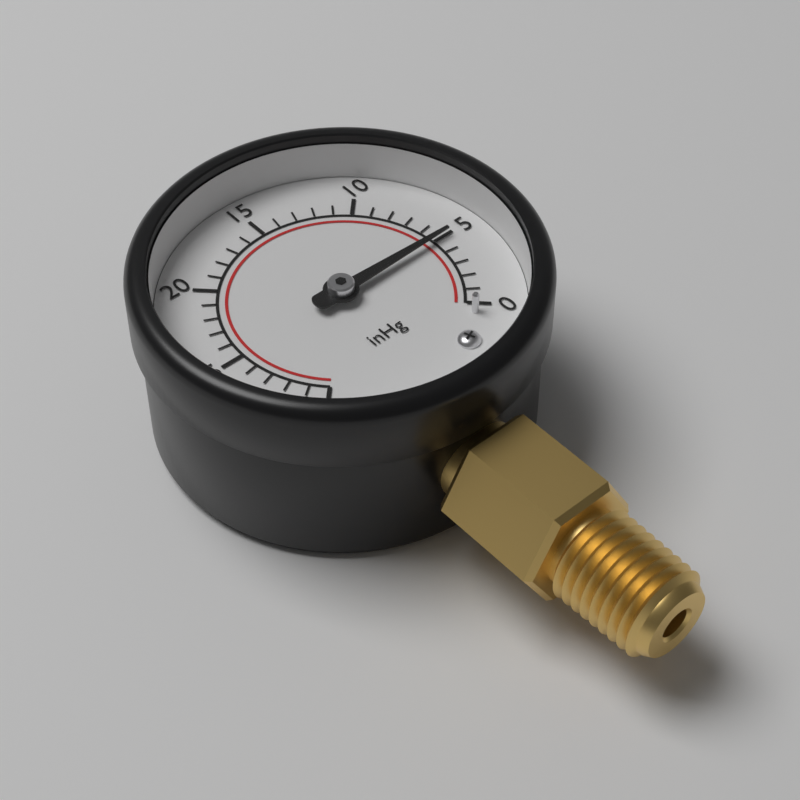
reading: 5 inHg
